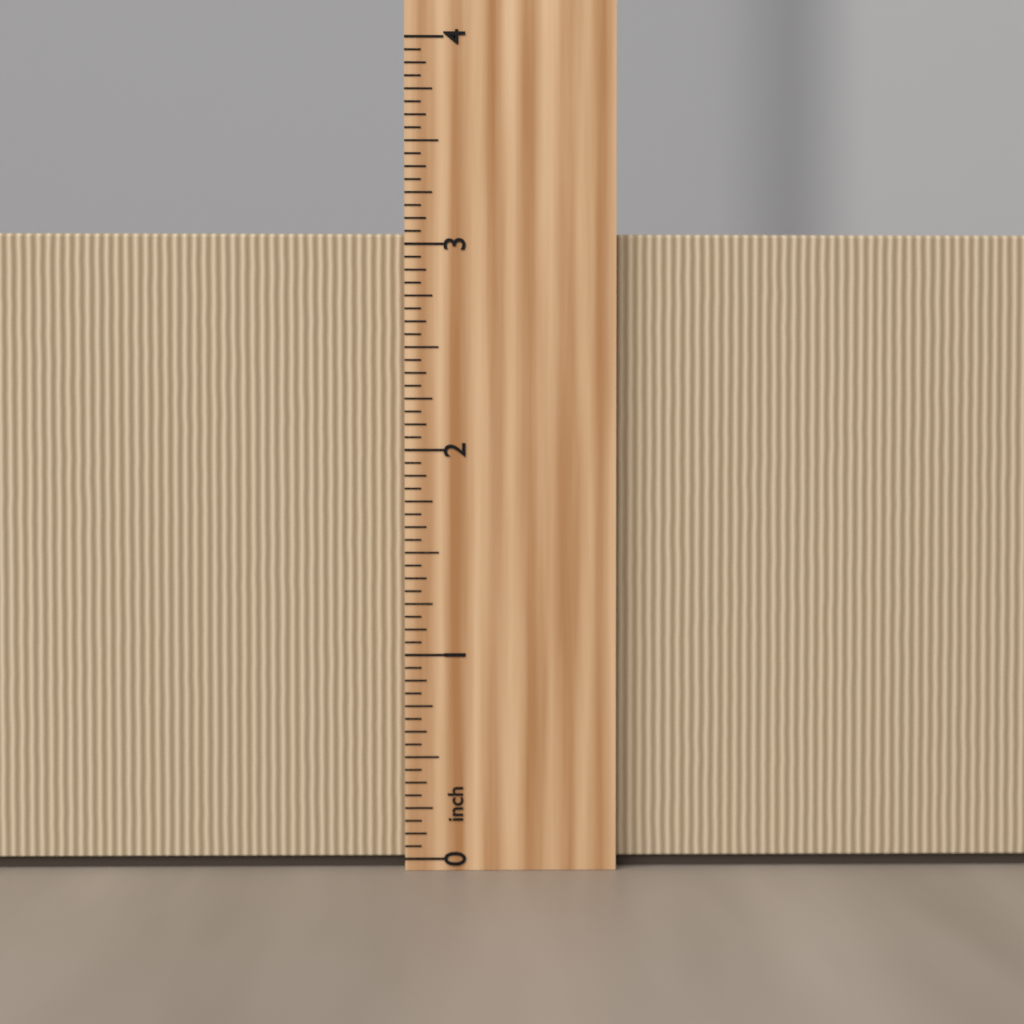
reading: 3.0625 inch
